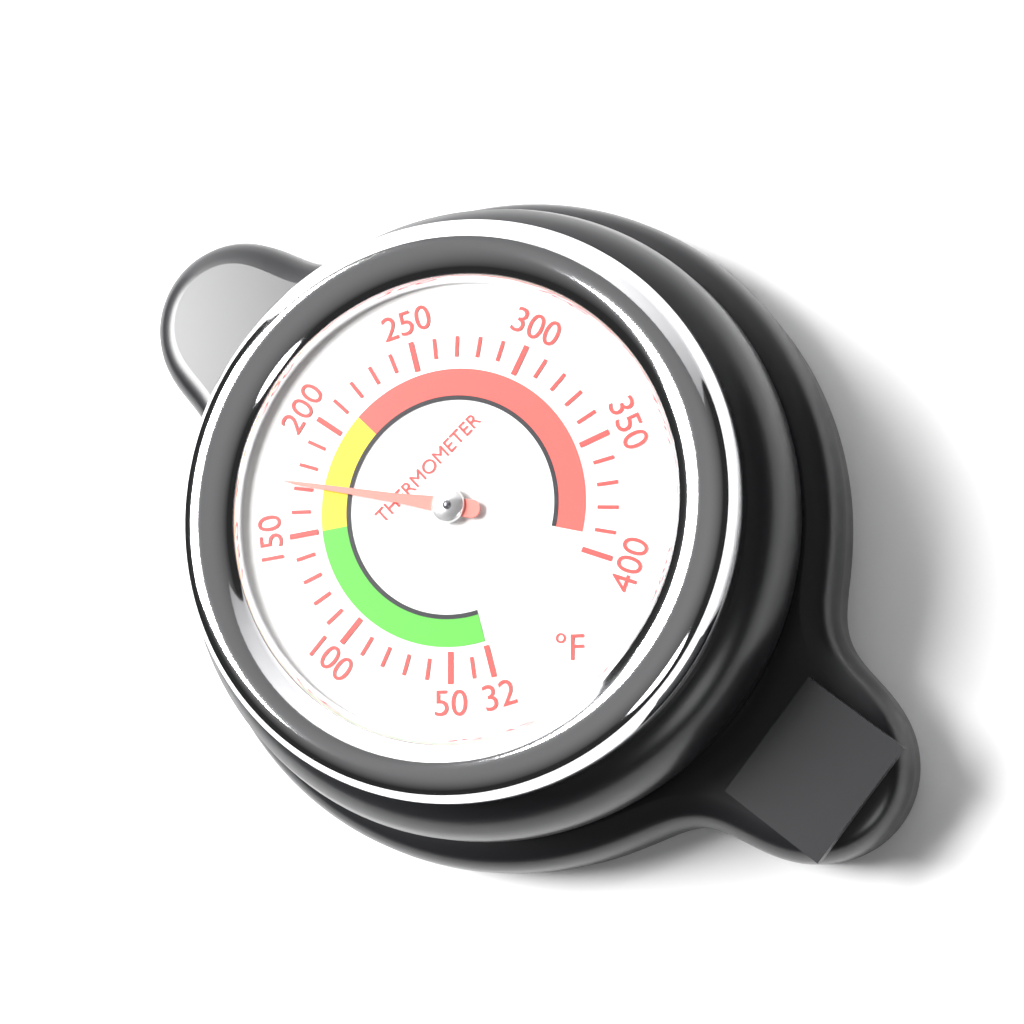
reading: 172 °F
